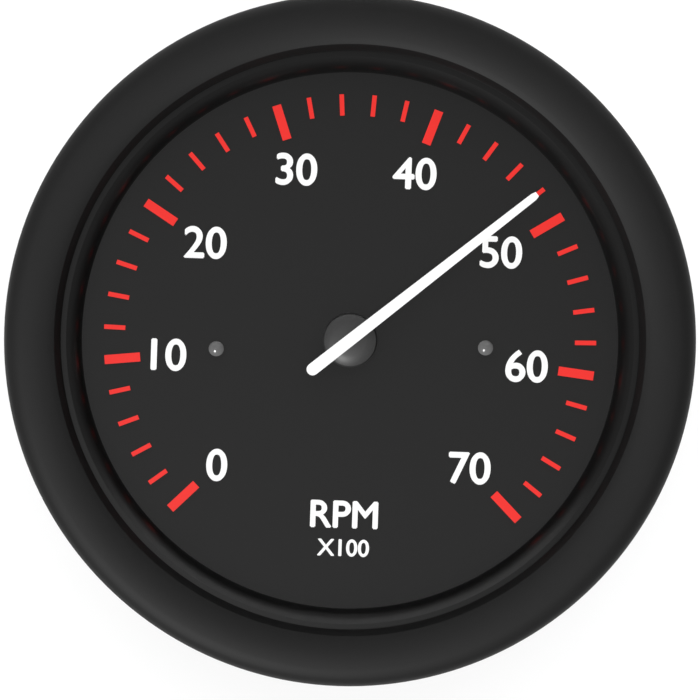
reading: 48 RPM x100
